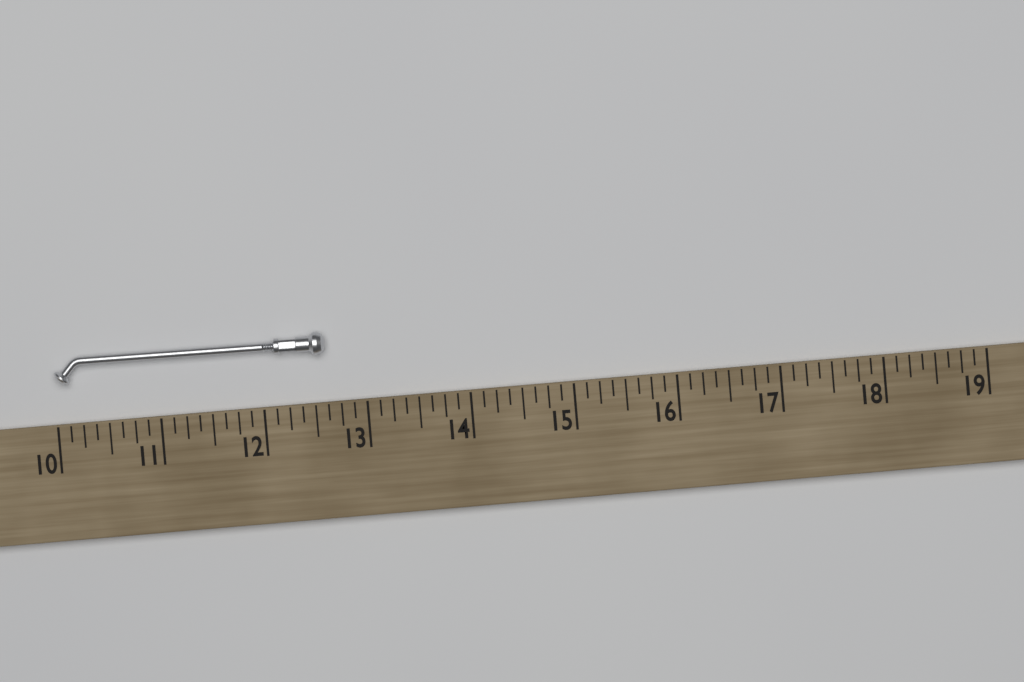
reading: 12.625 (no unit)
